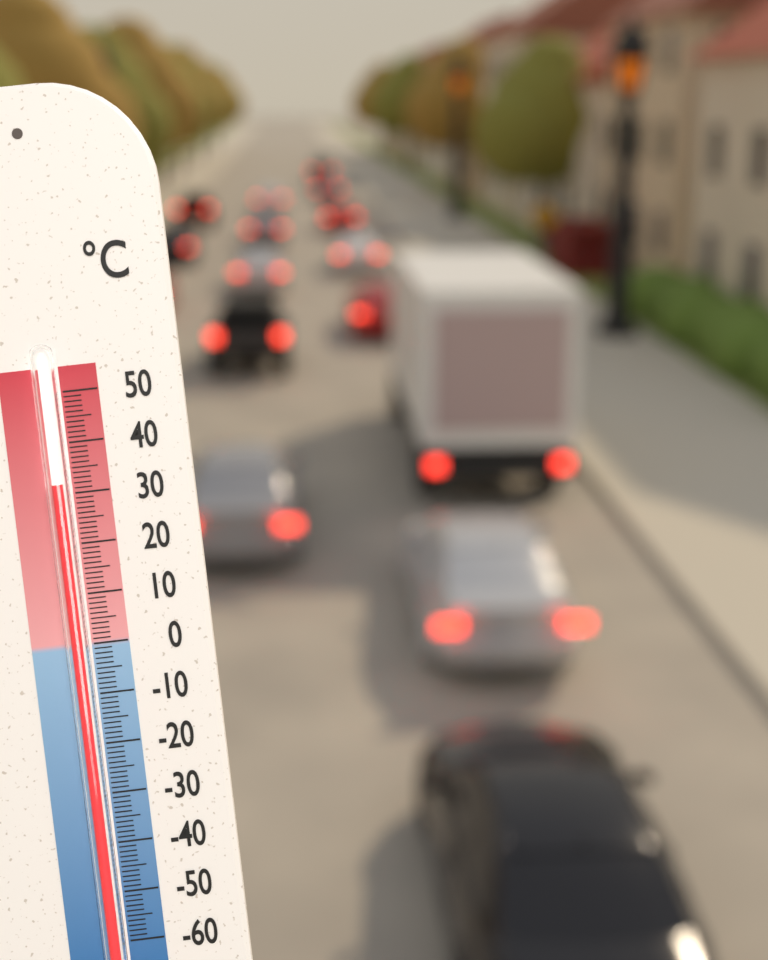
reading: 32 °C
